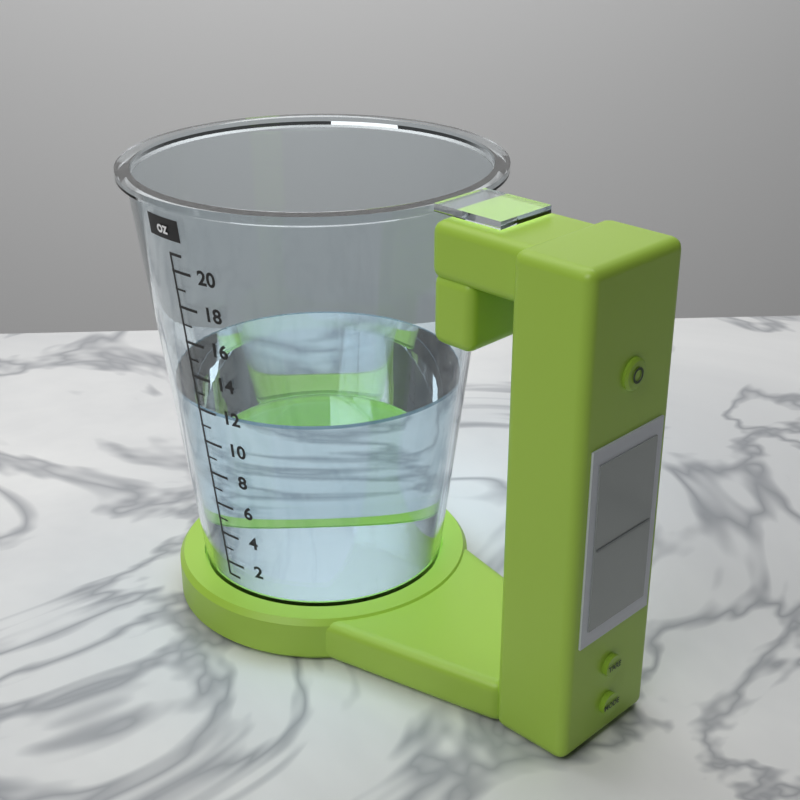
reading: 12 oz
